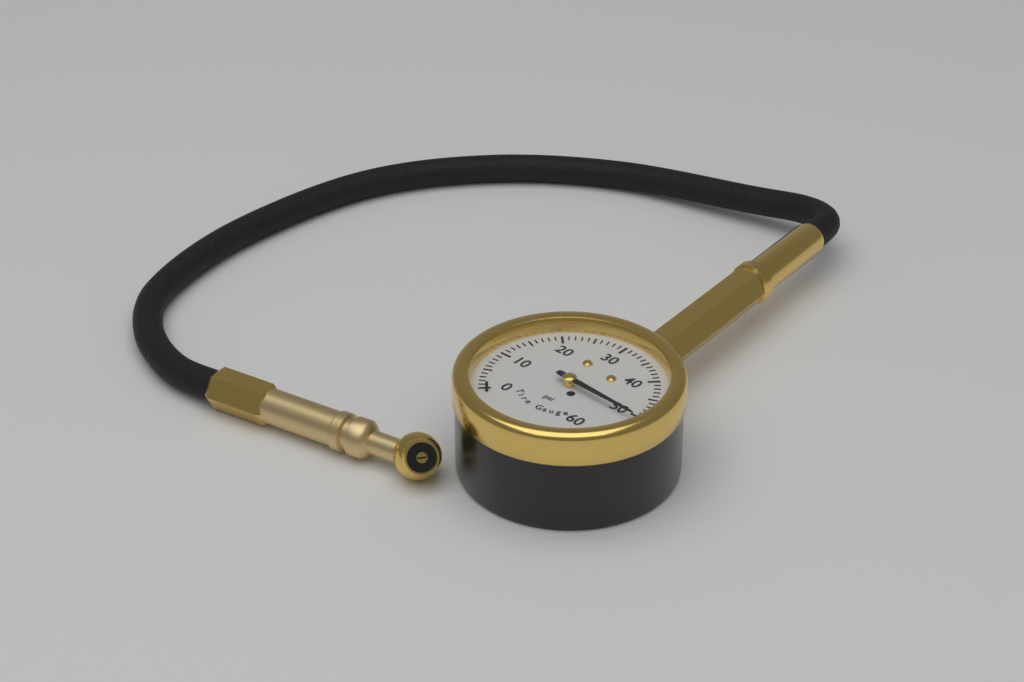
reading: 51 psi
